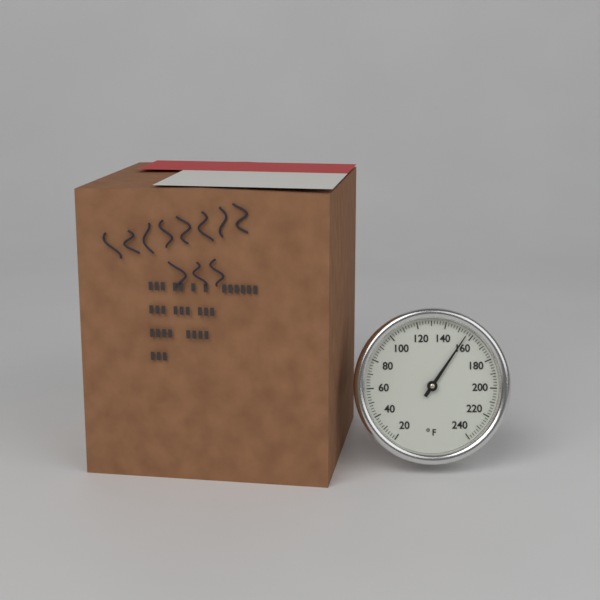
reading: 156 °F
